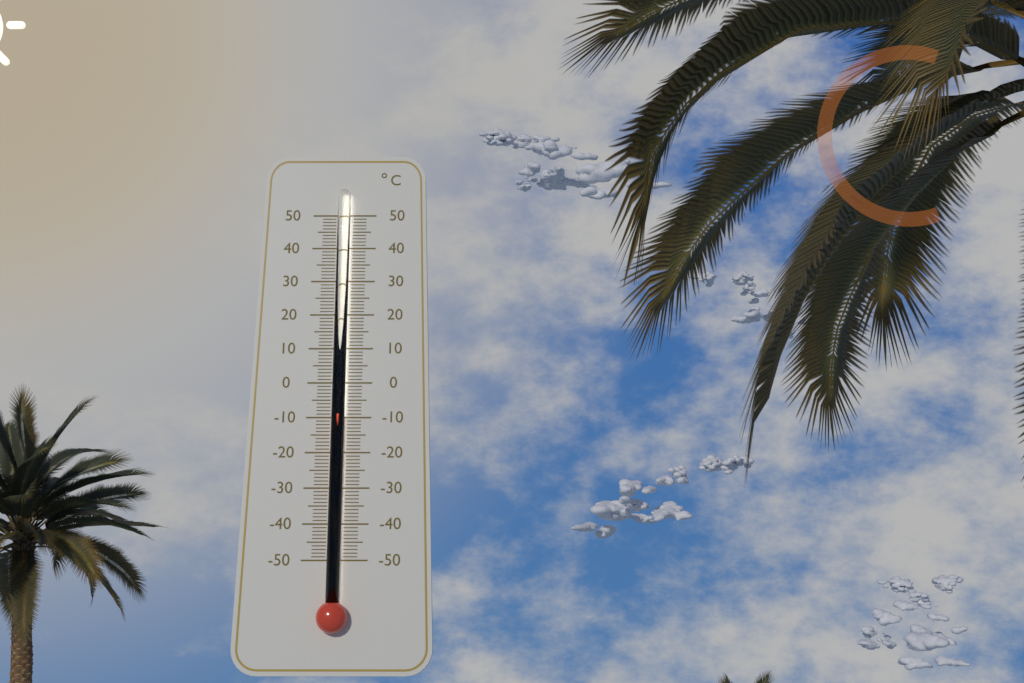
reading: -9 °C
